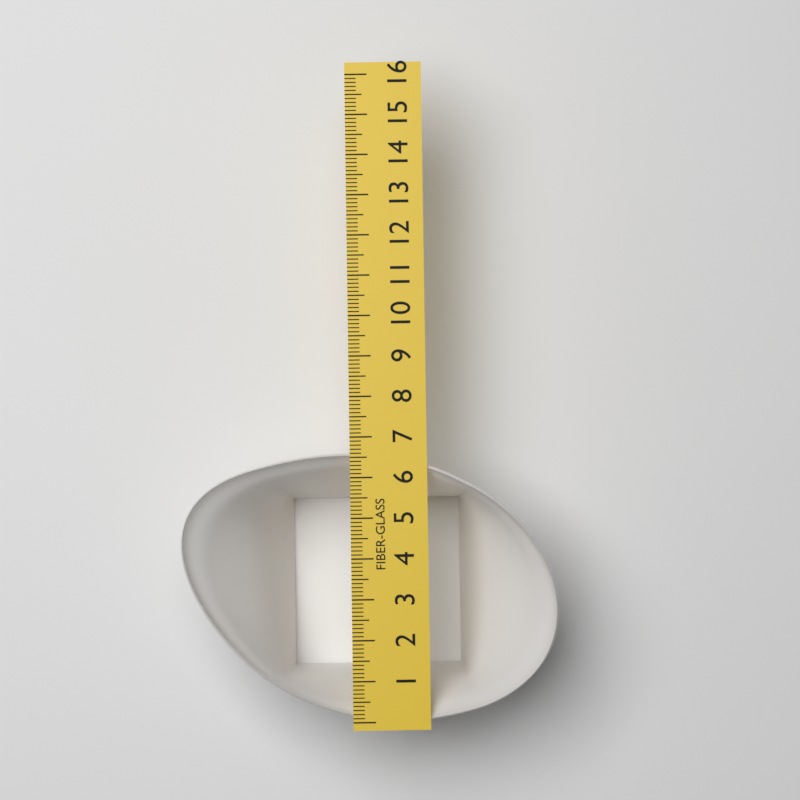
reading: 6.6 (no unit)
